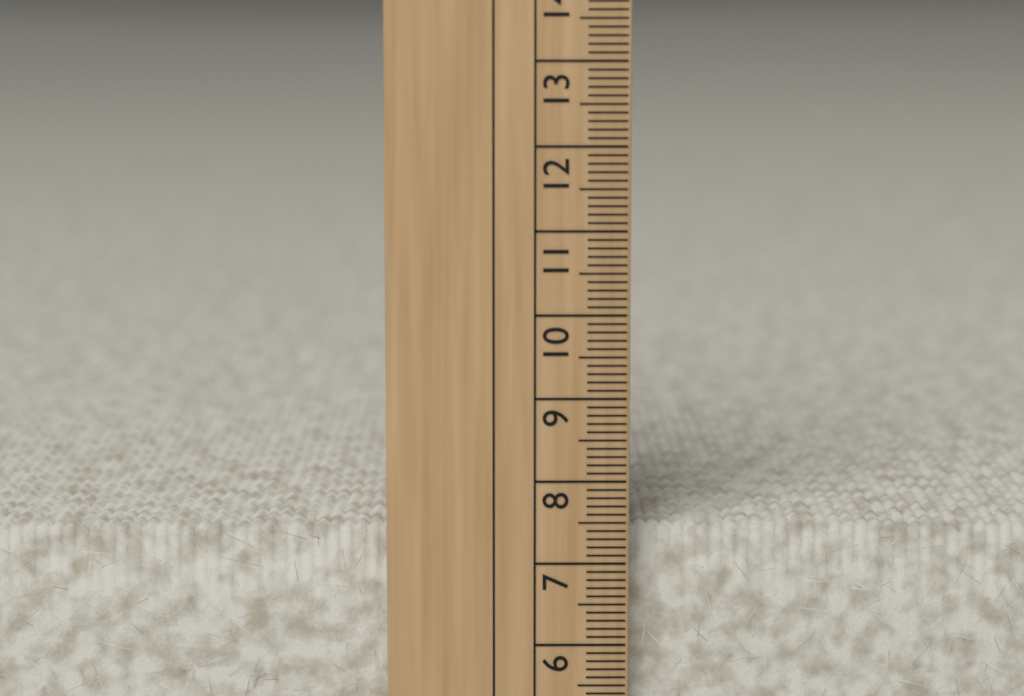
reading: 7.4 cm
